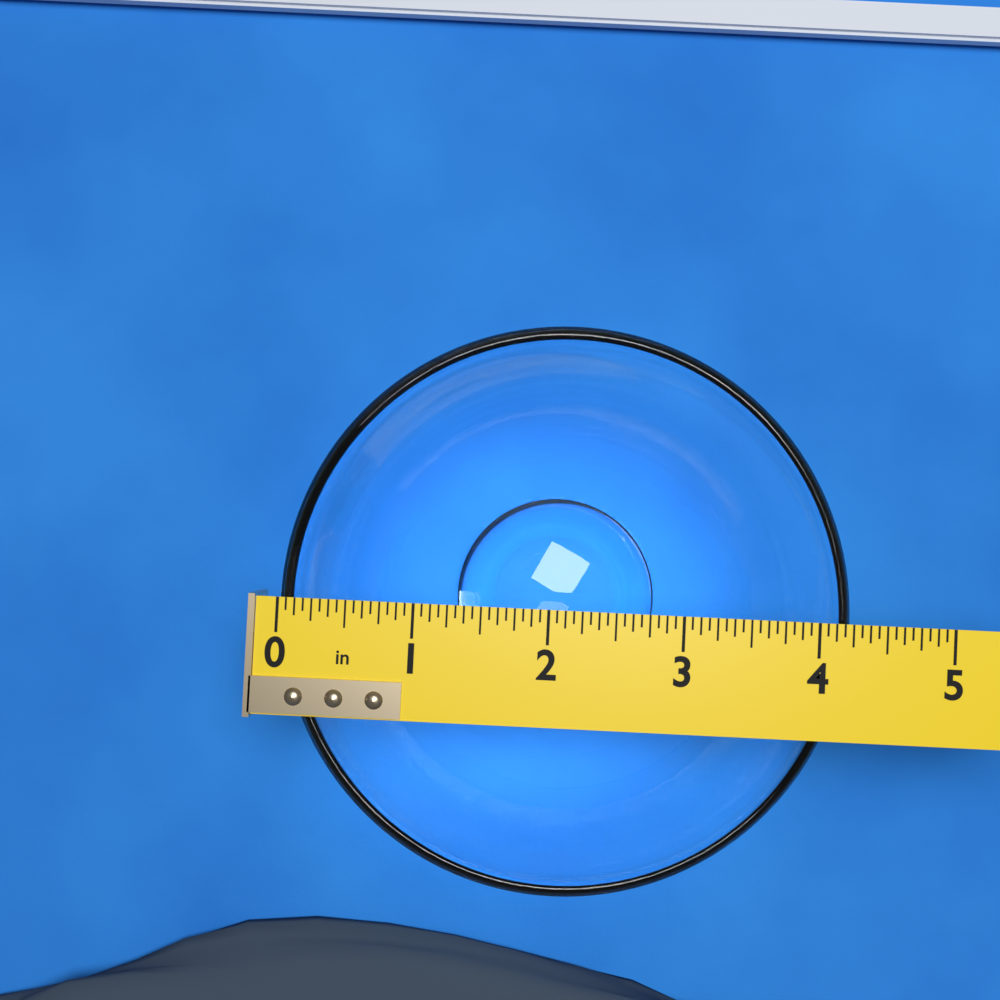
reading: 4.2500 in
